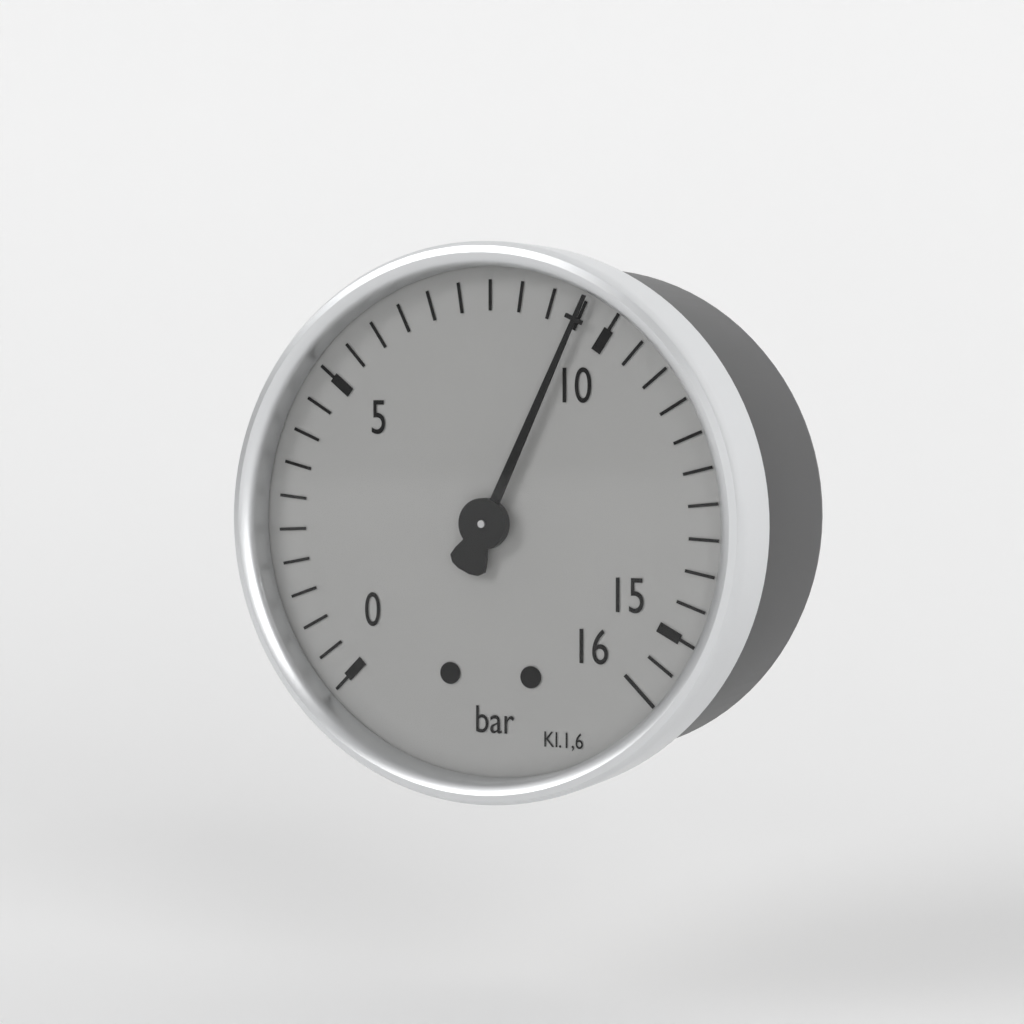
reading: 9.5 bar
